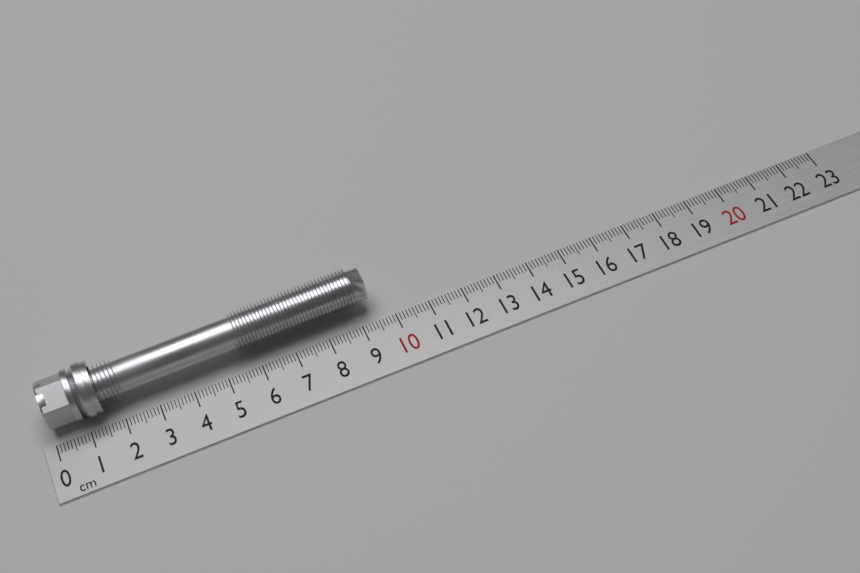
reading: 9.5 cm
